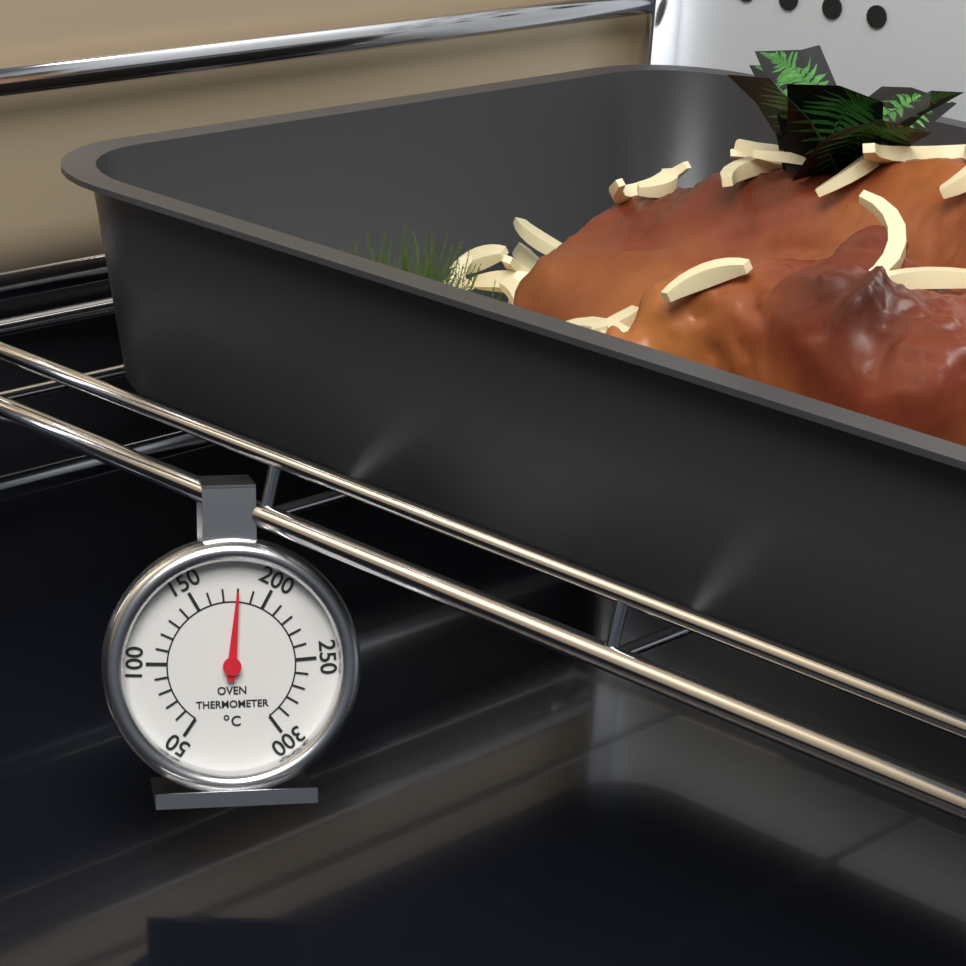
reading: 180 °C
